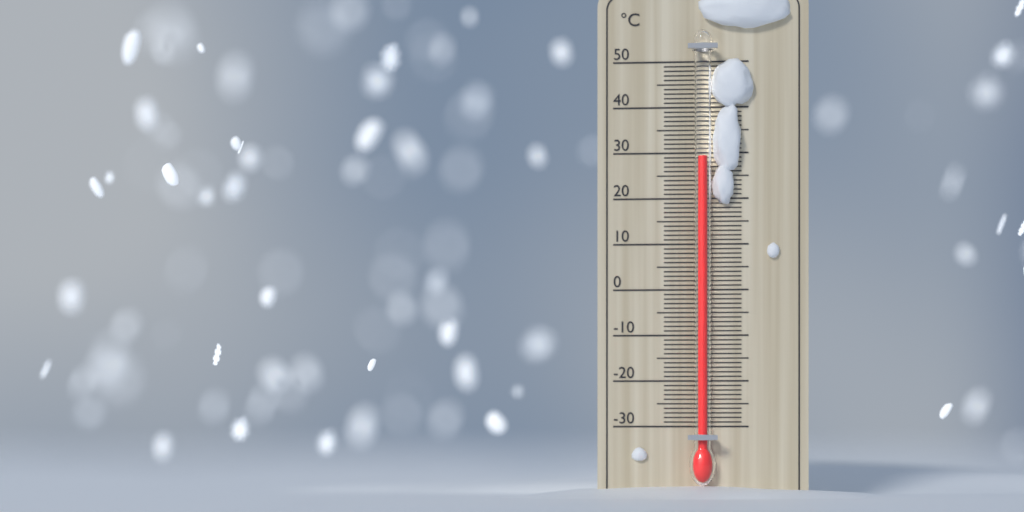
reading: 29 °C
